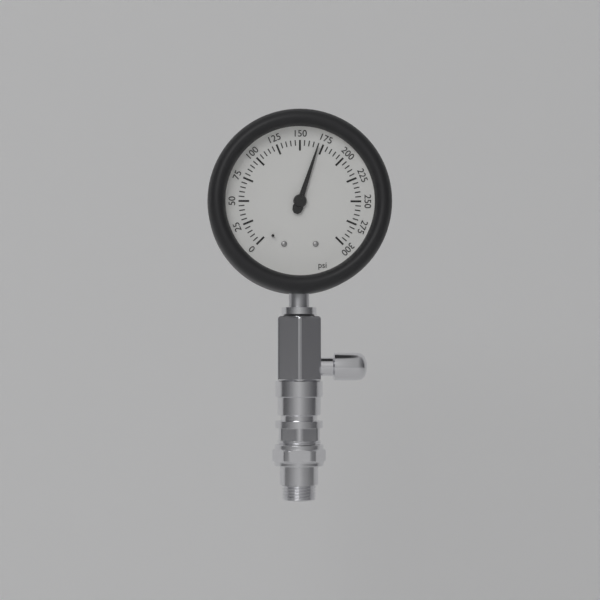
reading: 170 psi
